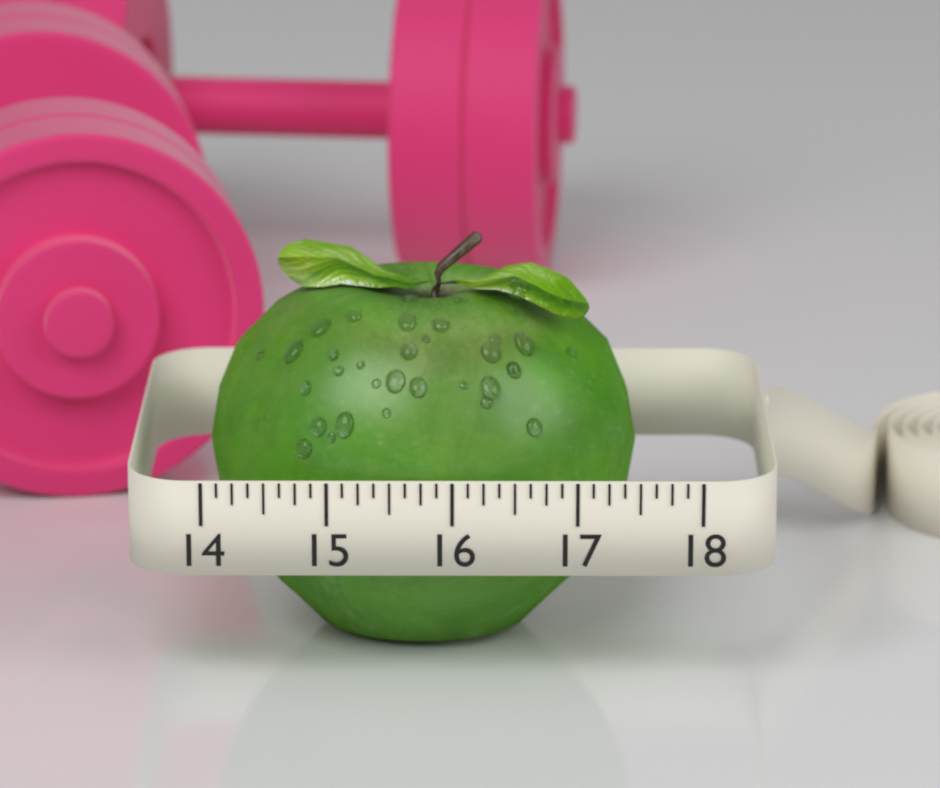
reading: 17.500 (no unit)
